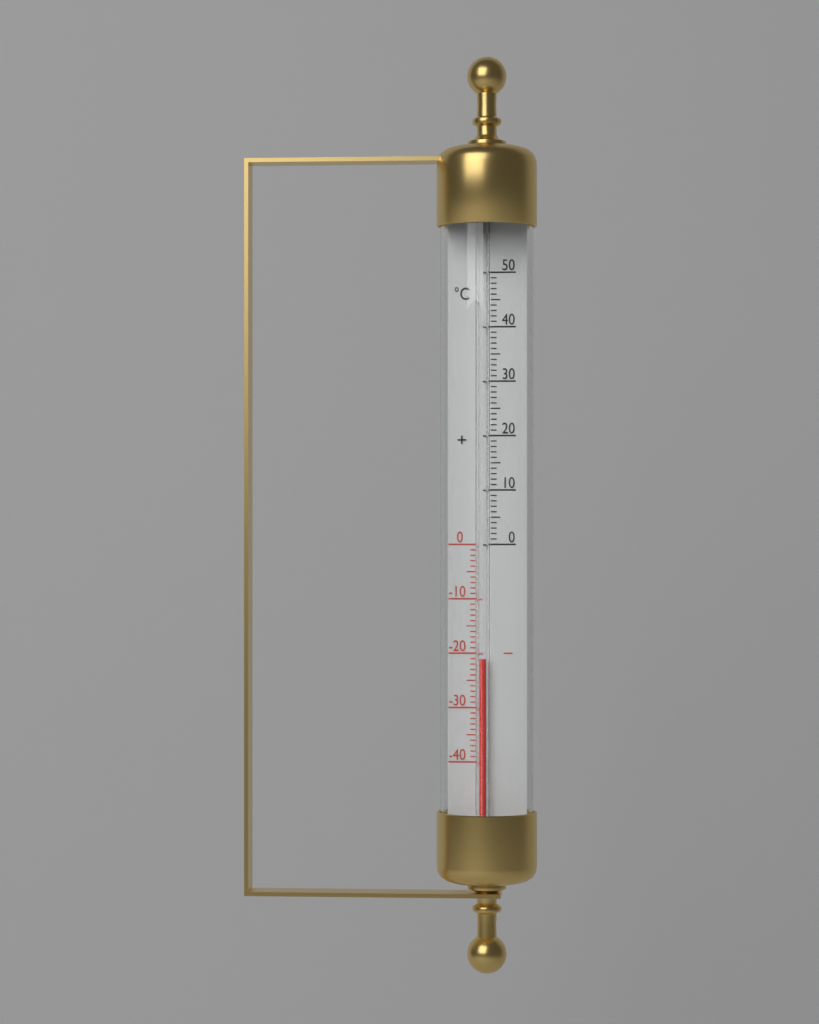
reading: -21 °C
